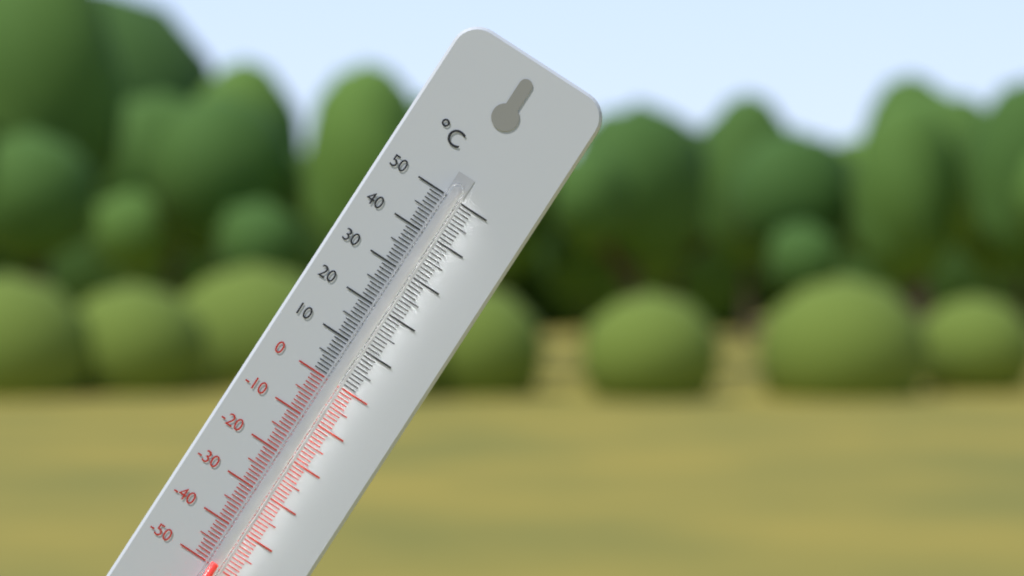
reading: -49 °C
